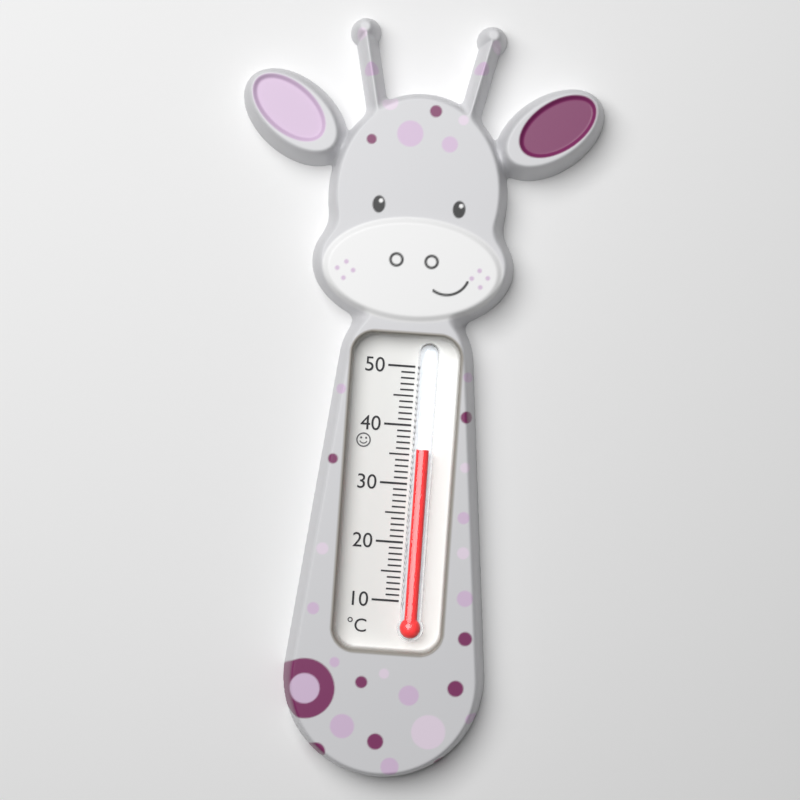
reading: 36 °C
